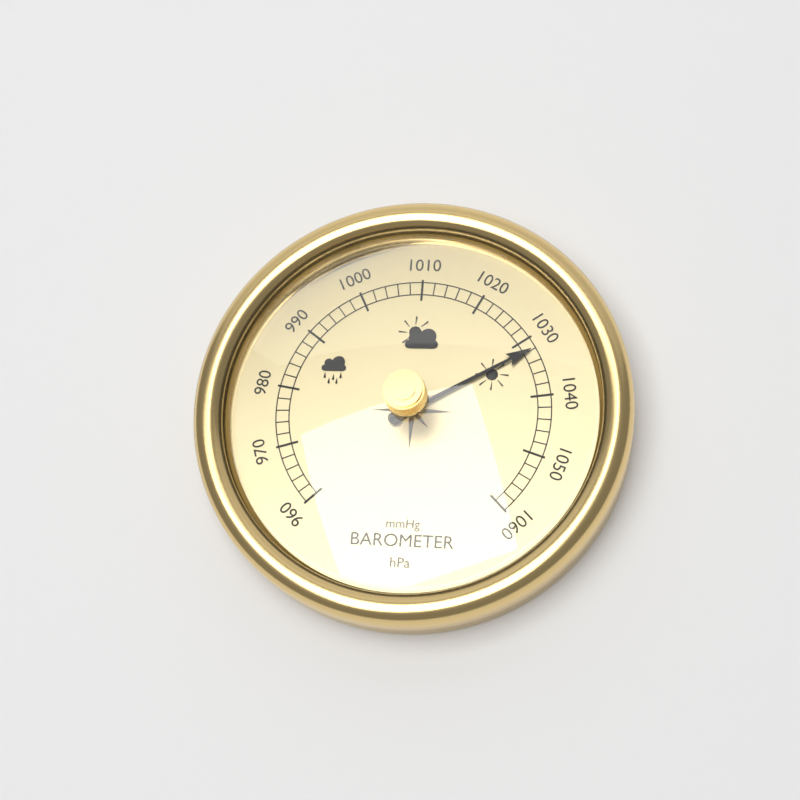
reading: 1032 hPa
